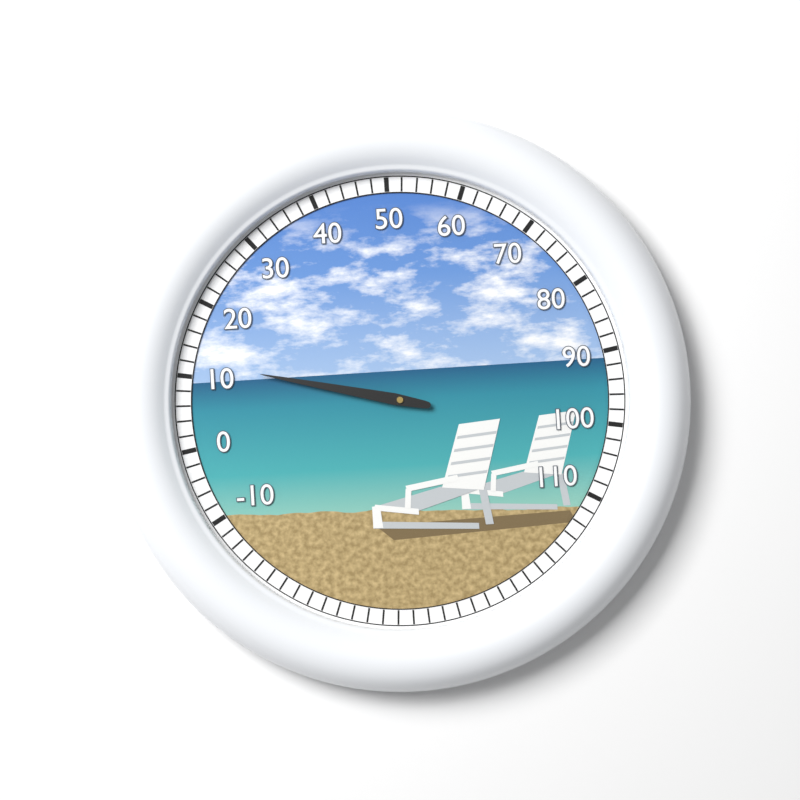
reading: 12 (no unit)
